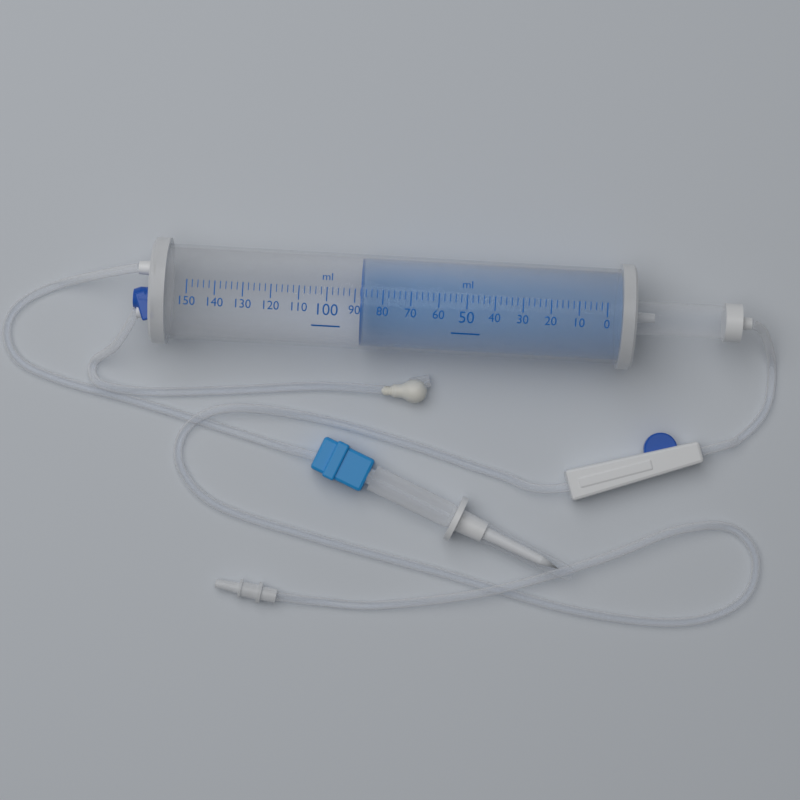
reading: 88 ml
